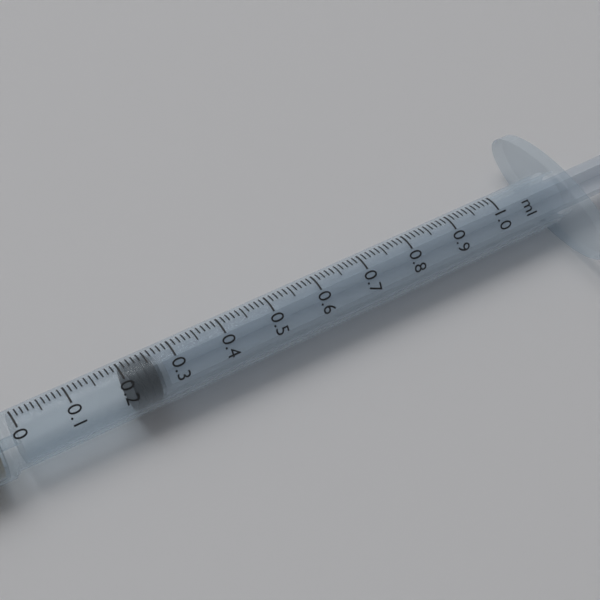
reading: 0.21 ml
